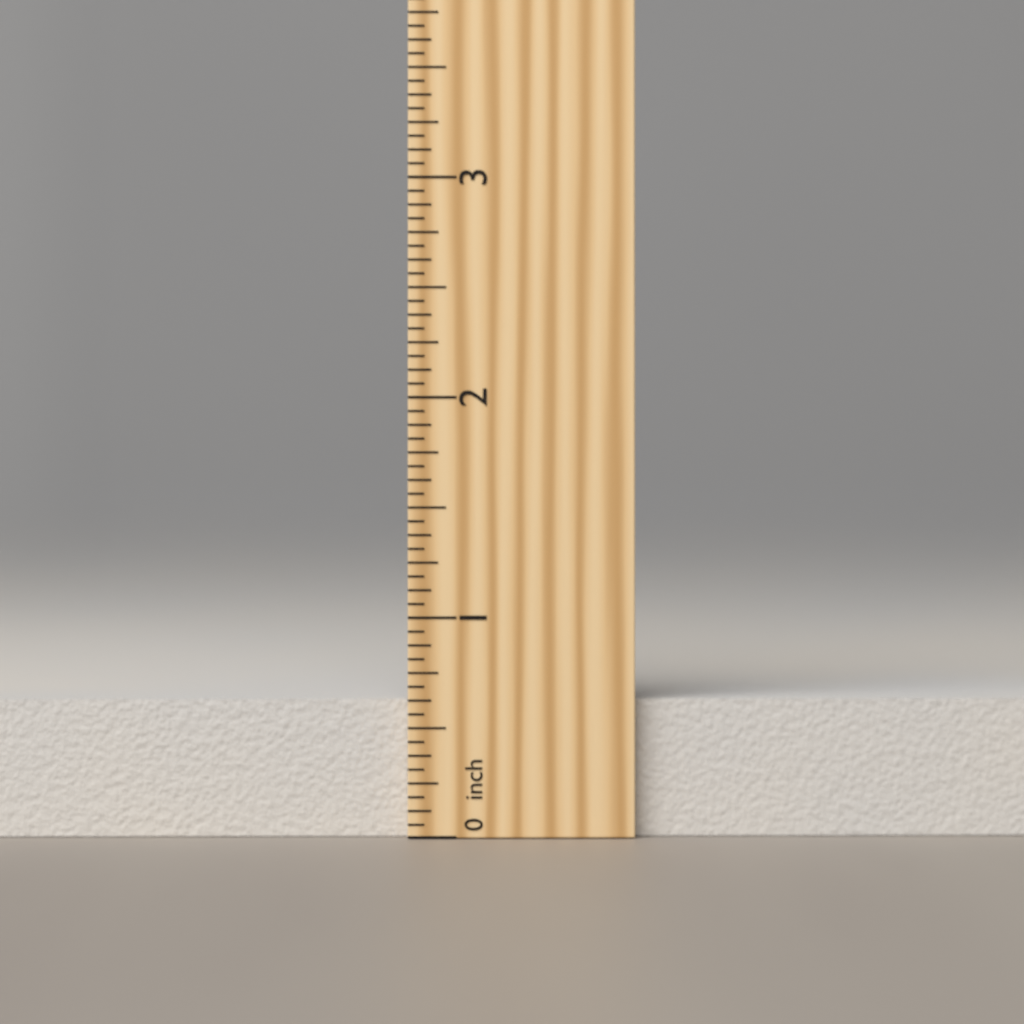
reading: 0.6250 inch
